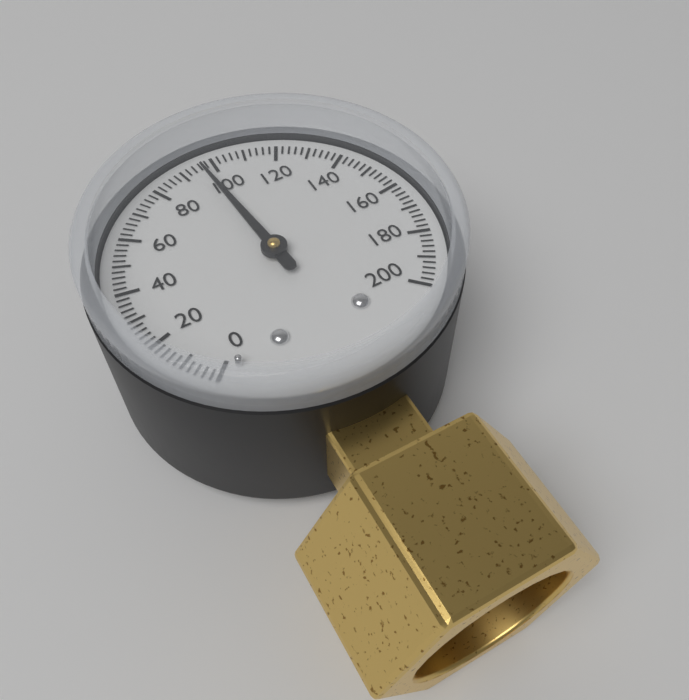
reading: 96 (no unit)
